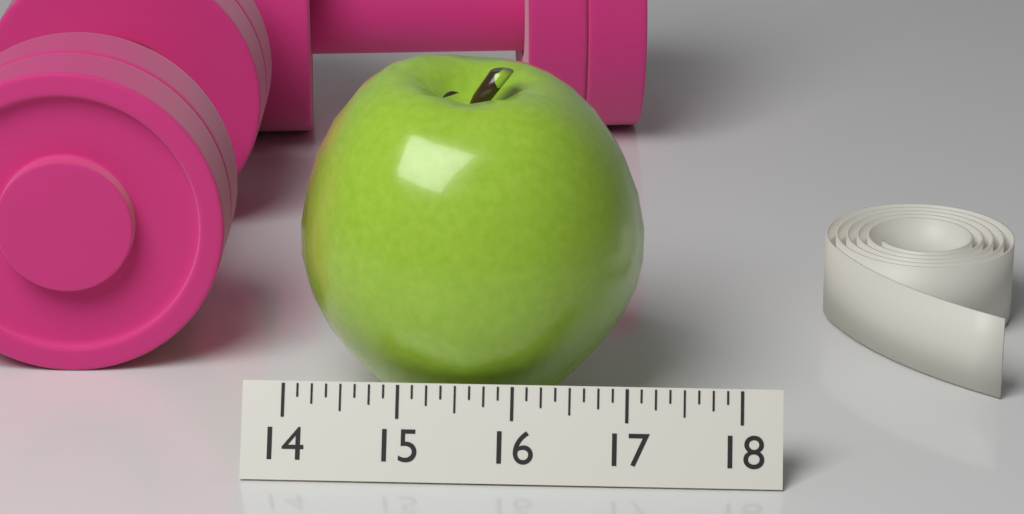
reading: 17.125 (no unit)
